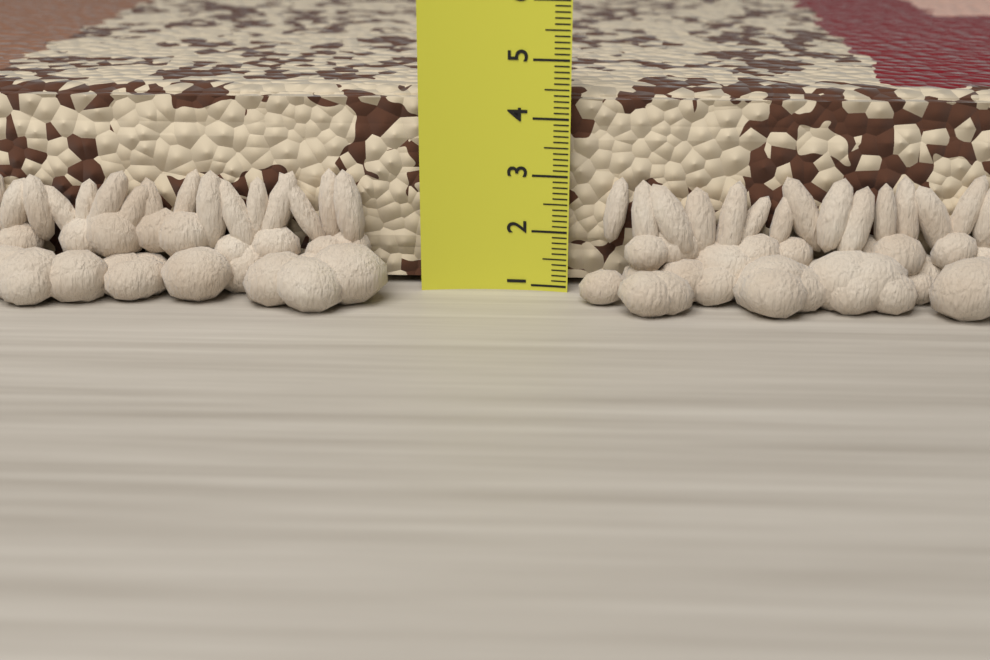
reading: 4.4 (no unit)
